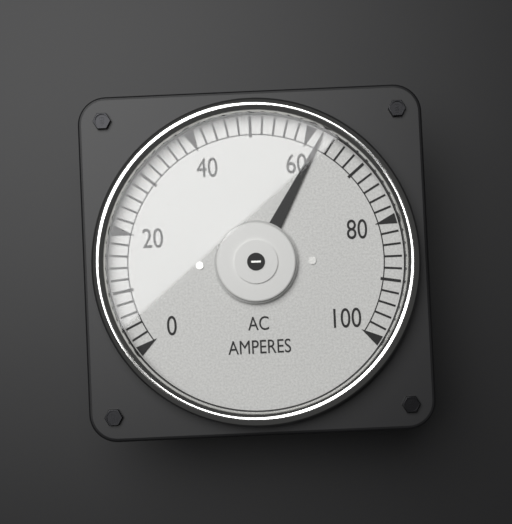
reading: 62 A
